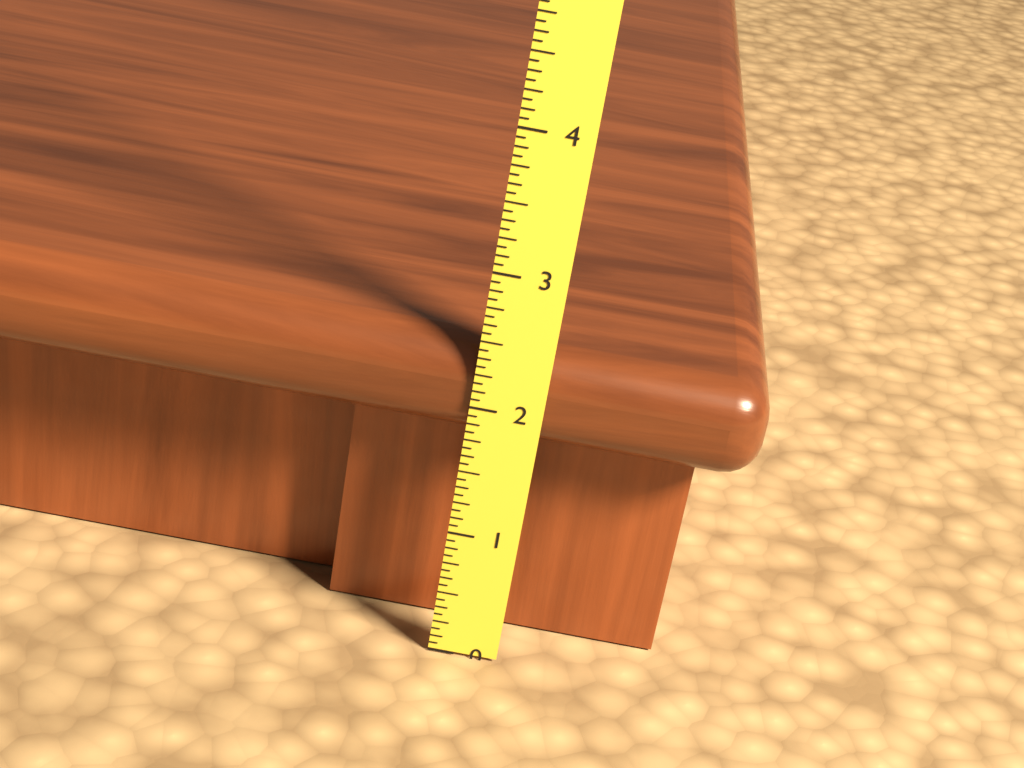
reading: 2.4375 (no unit)
